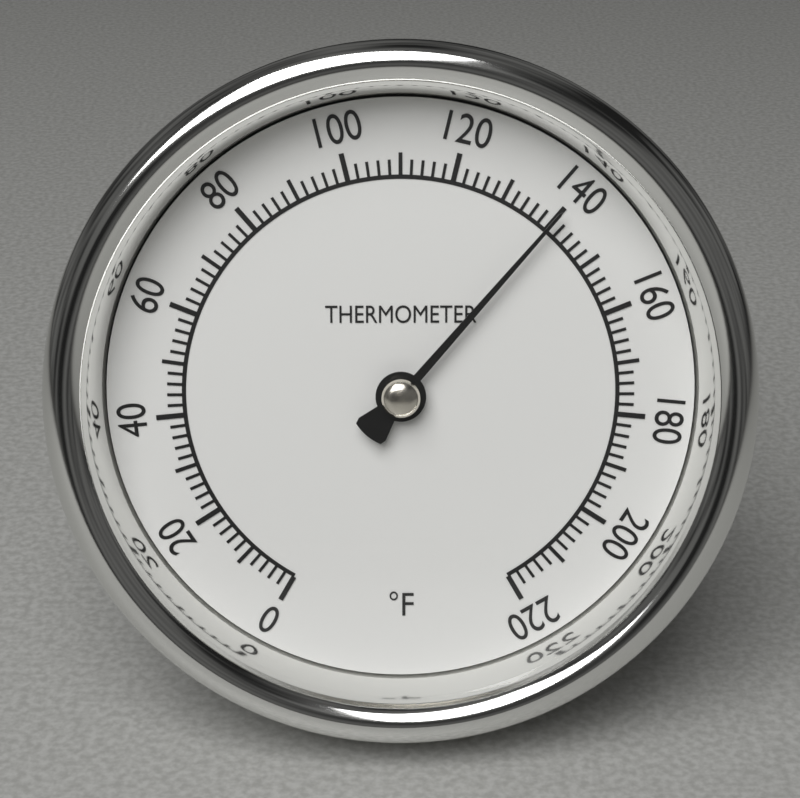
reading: 140 °F
